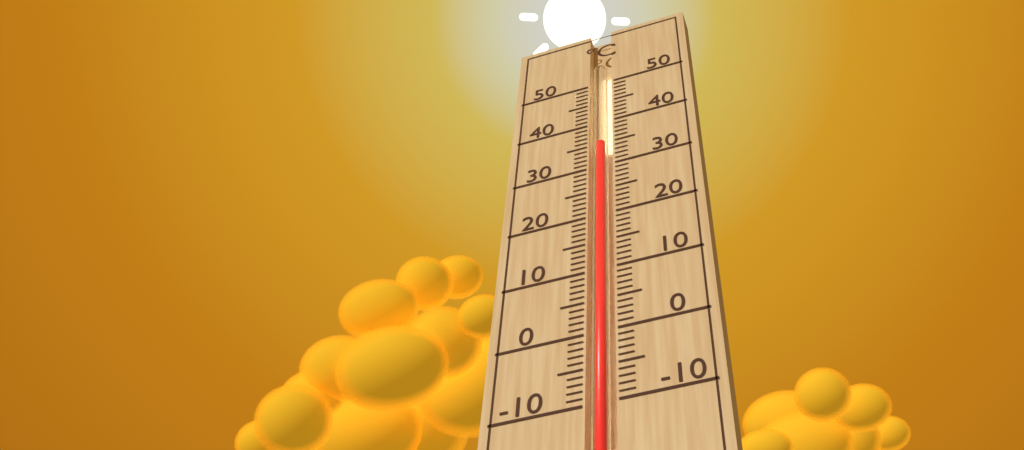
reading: 35 °C
